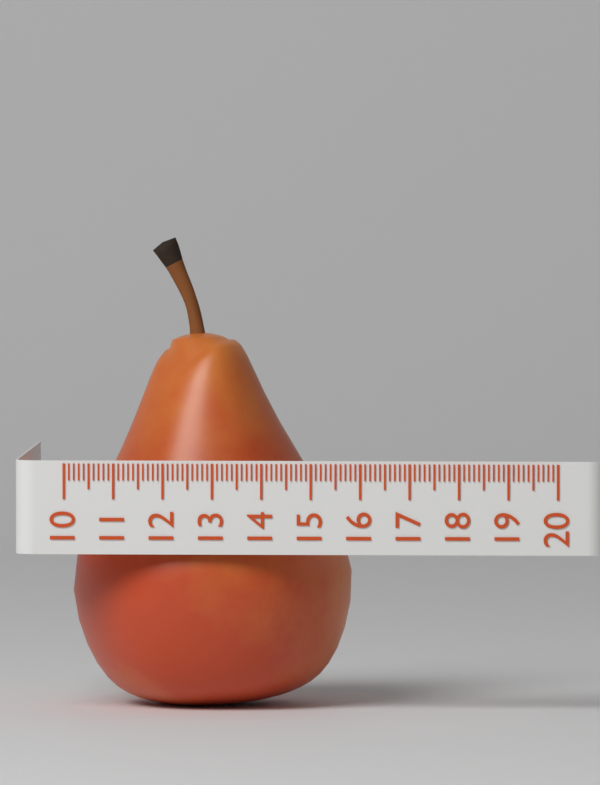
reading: 15.7 (no unit)
